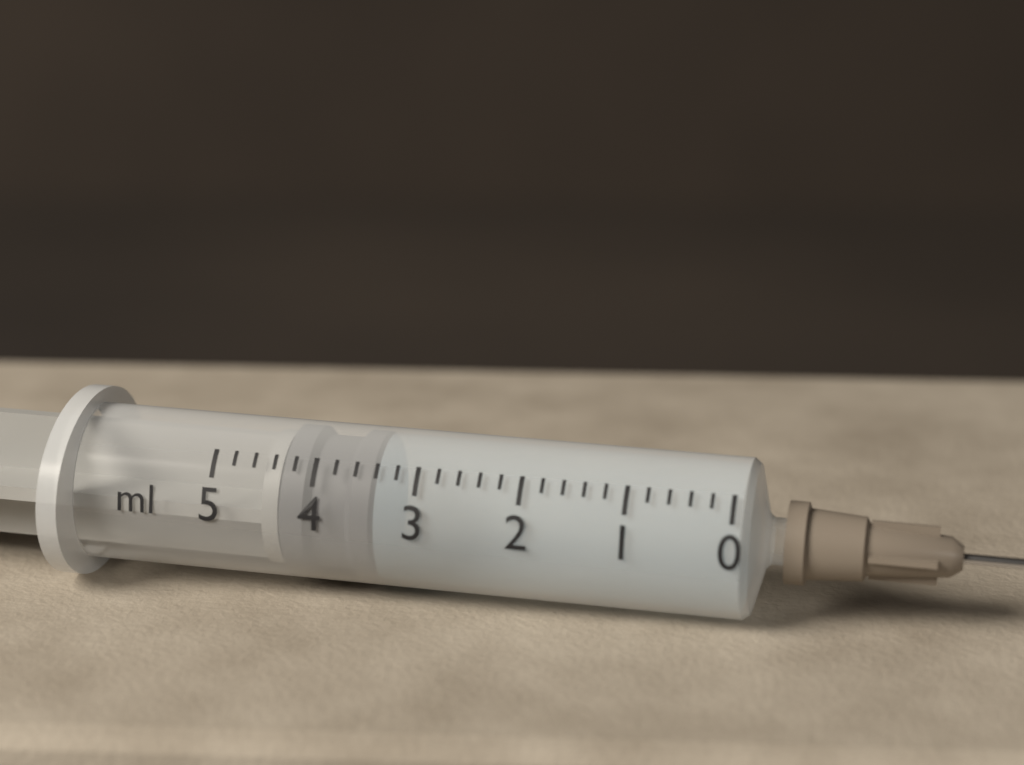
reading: 3.4 ml
